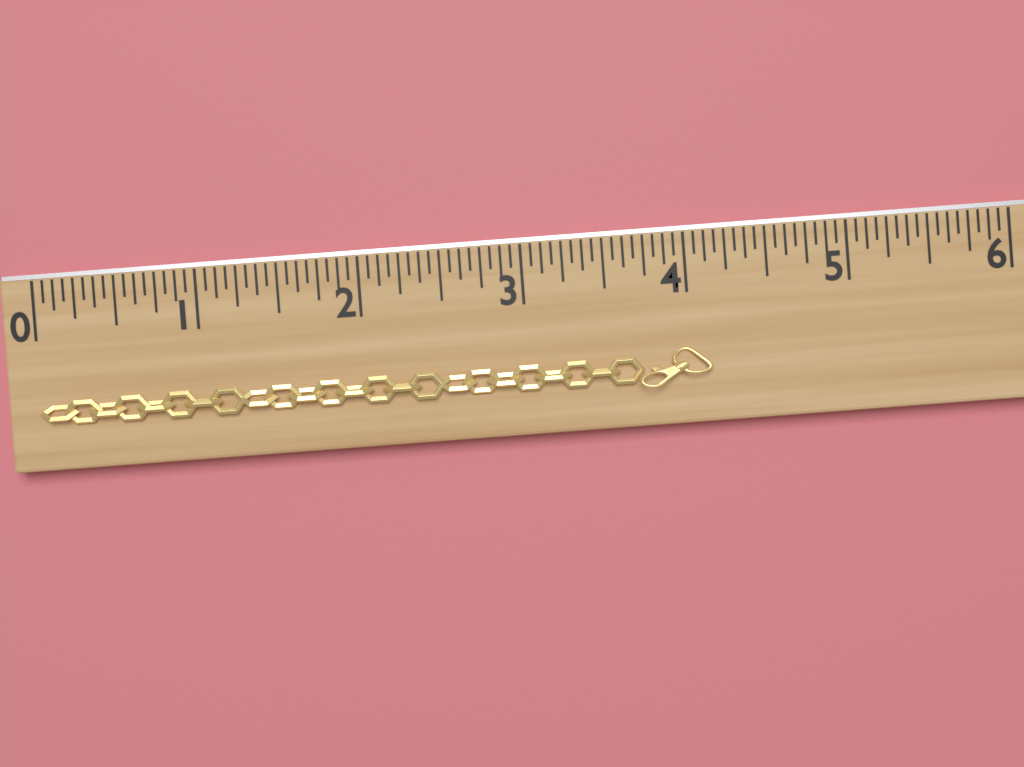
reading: 4.1250 (no unit)
